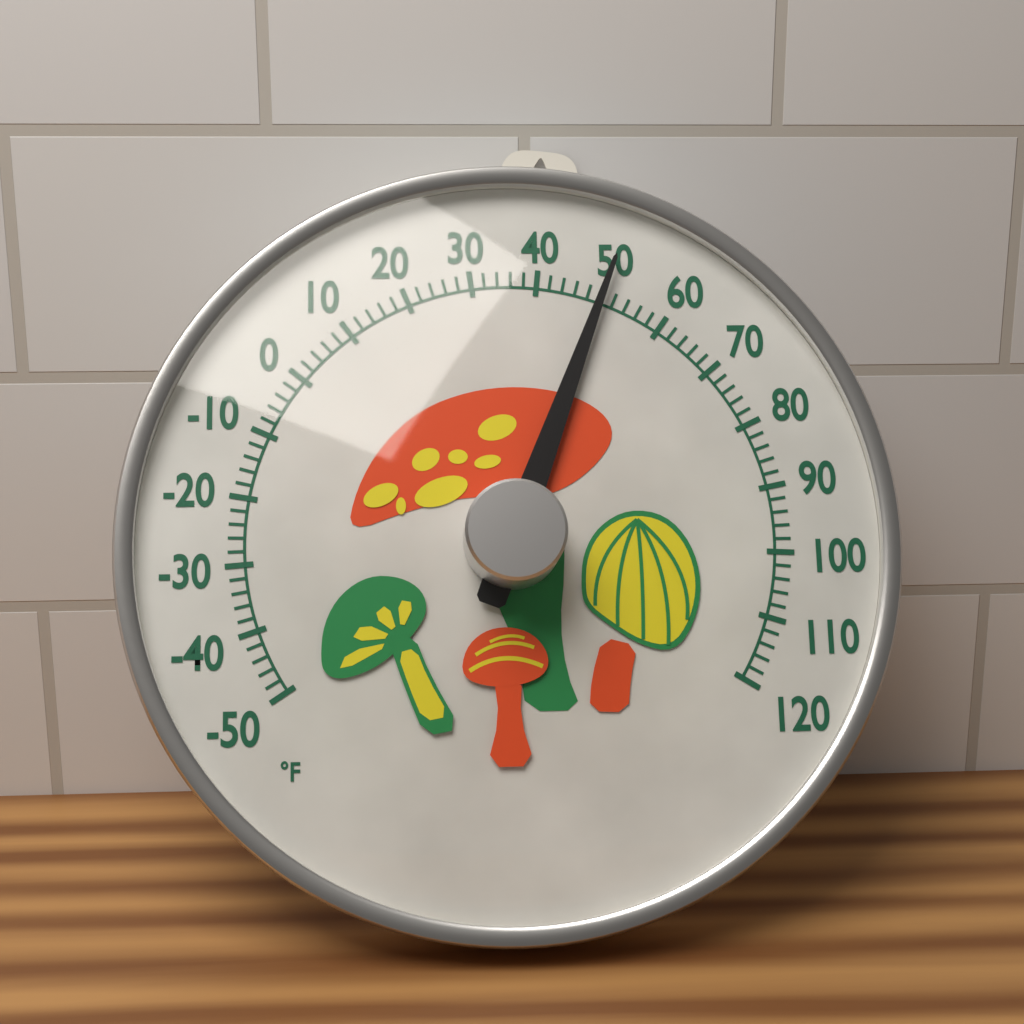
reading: 50 °F
